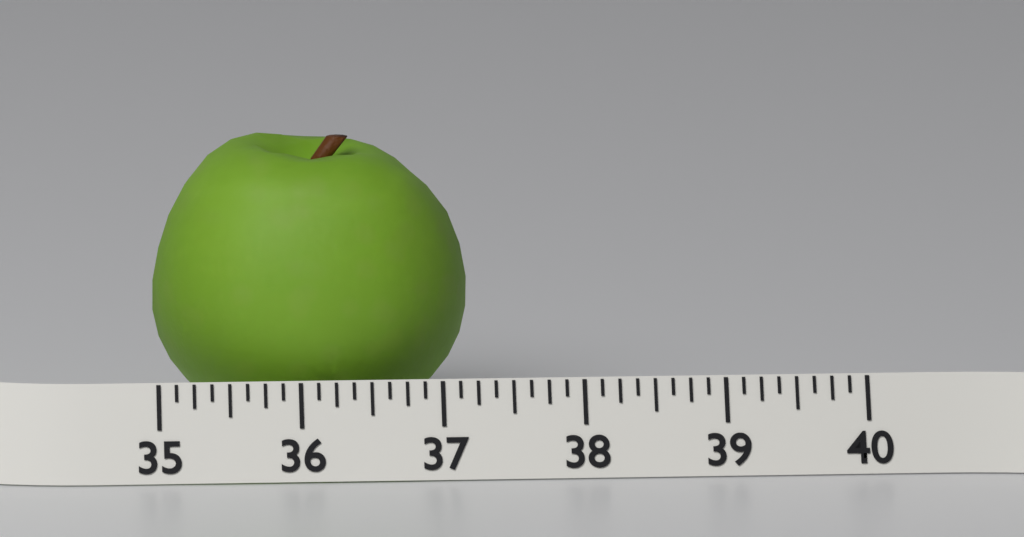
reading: 37.250 (no unit)
